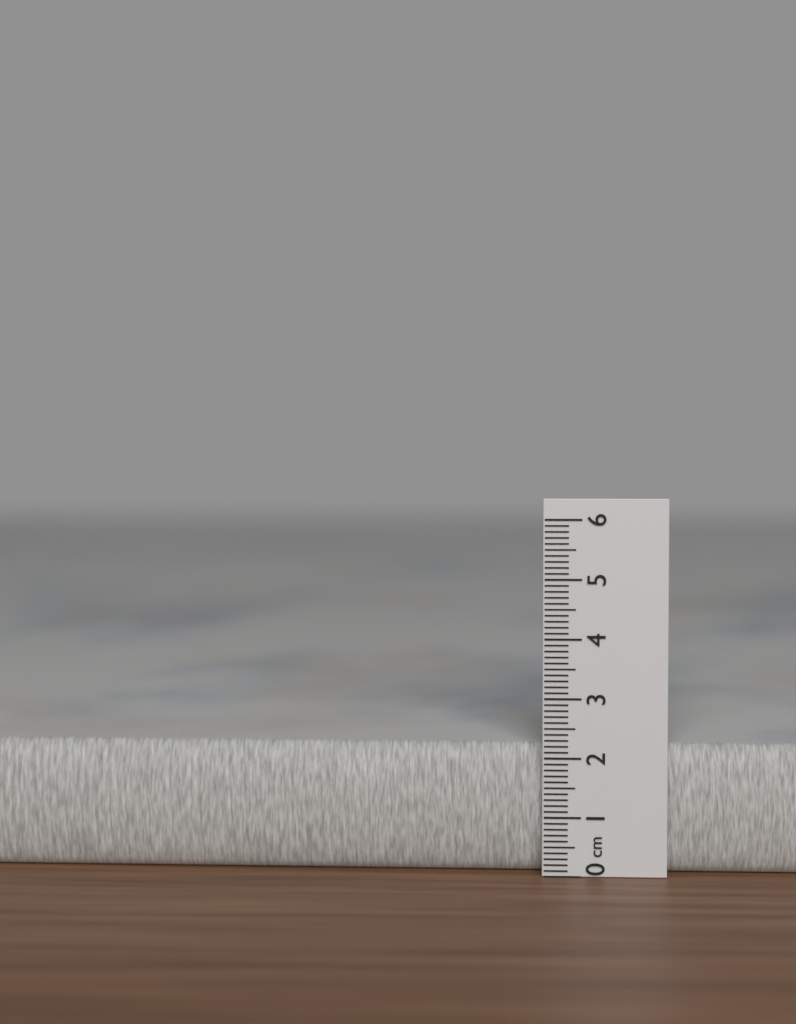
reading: 2.2 cm
